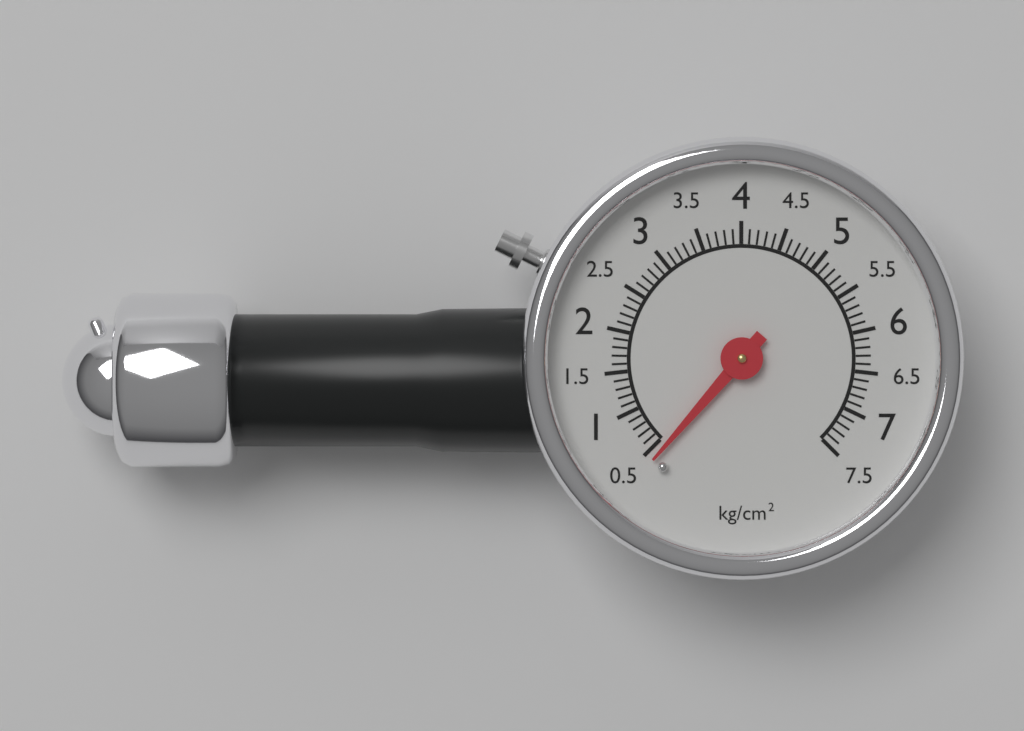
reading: 0.4 kg/cm²
